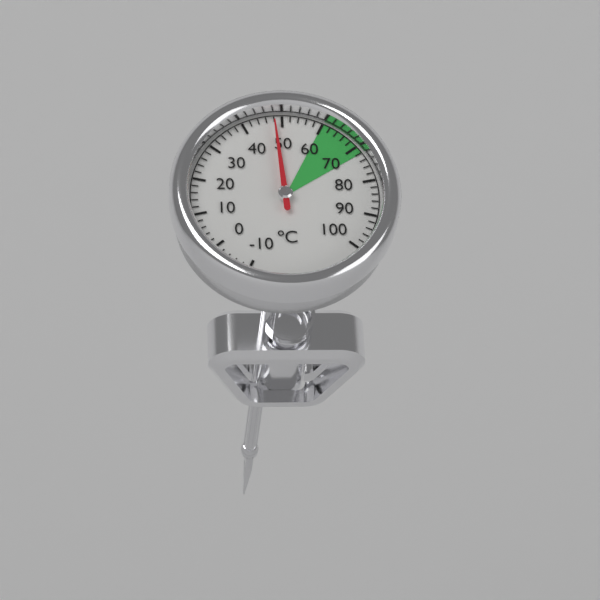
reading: 48 °C
